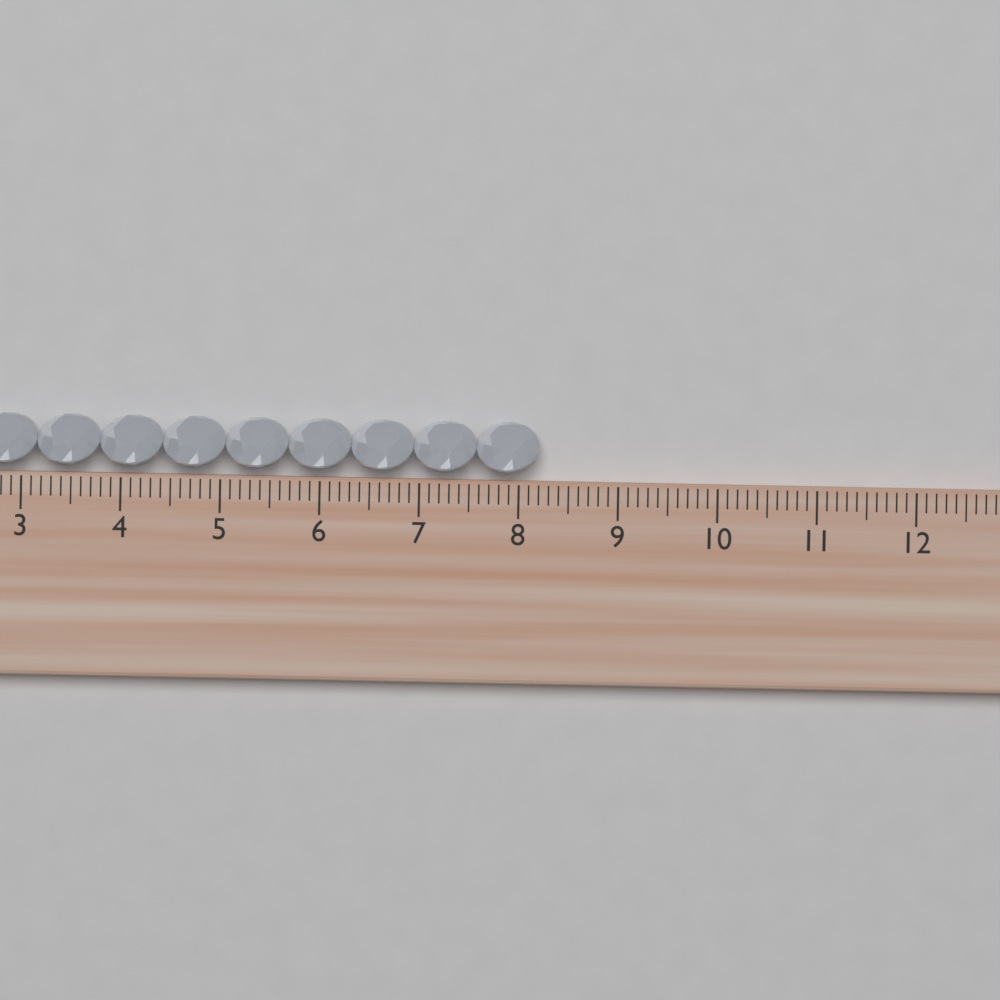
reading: 8.2 cm
